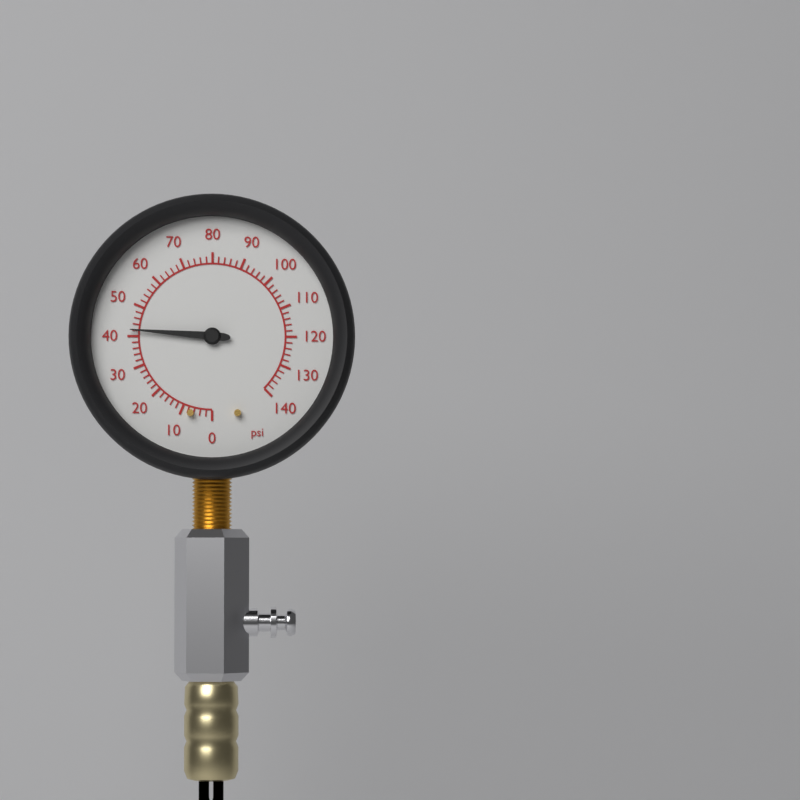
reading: 42 psi
